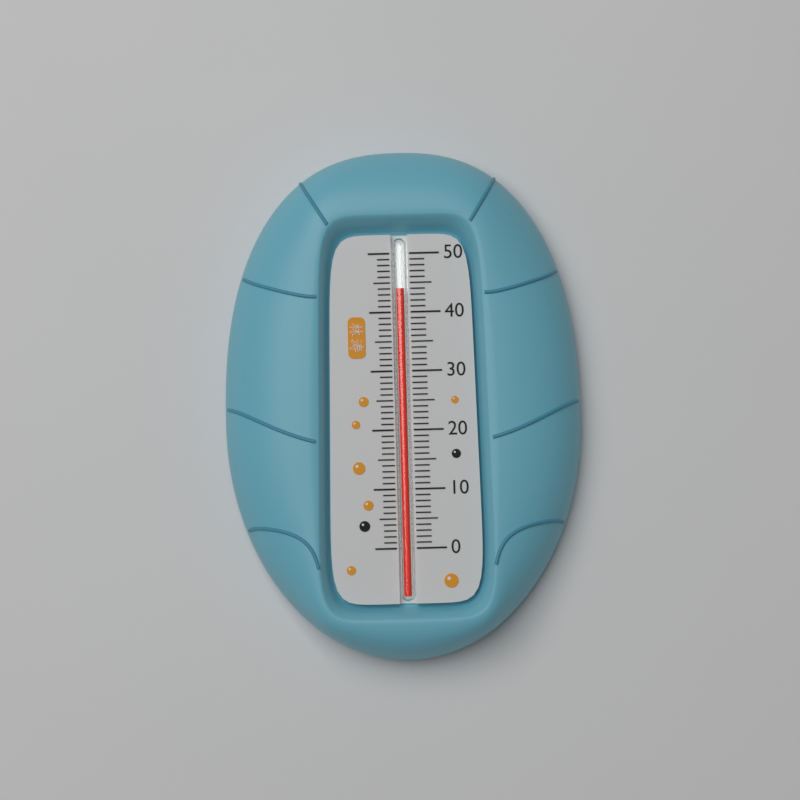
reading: 44 (no unit)
